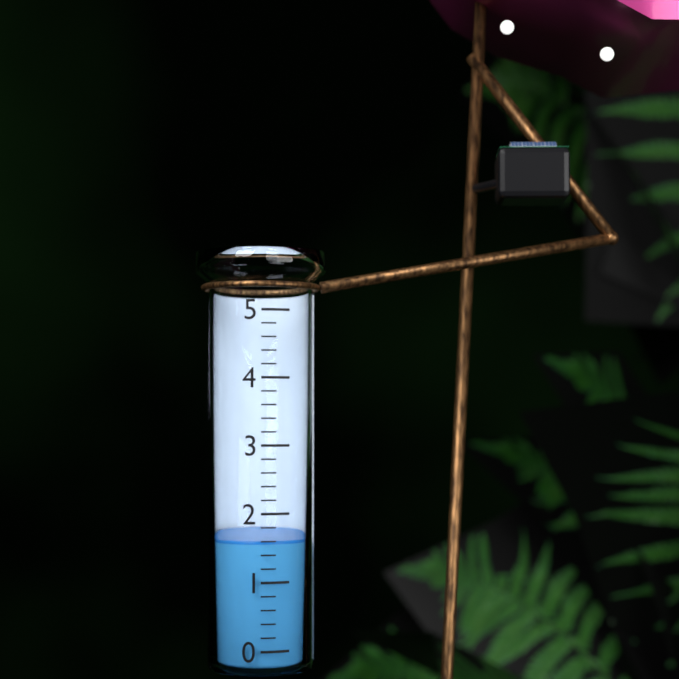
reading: 1.6 (no unit)
